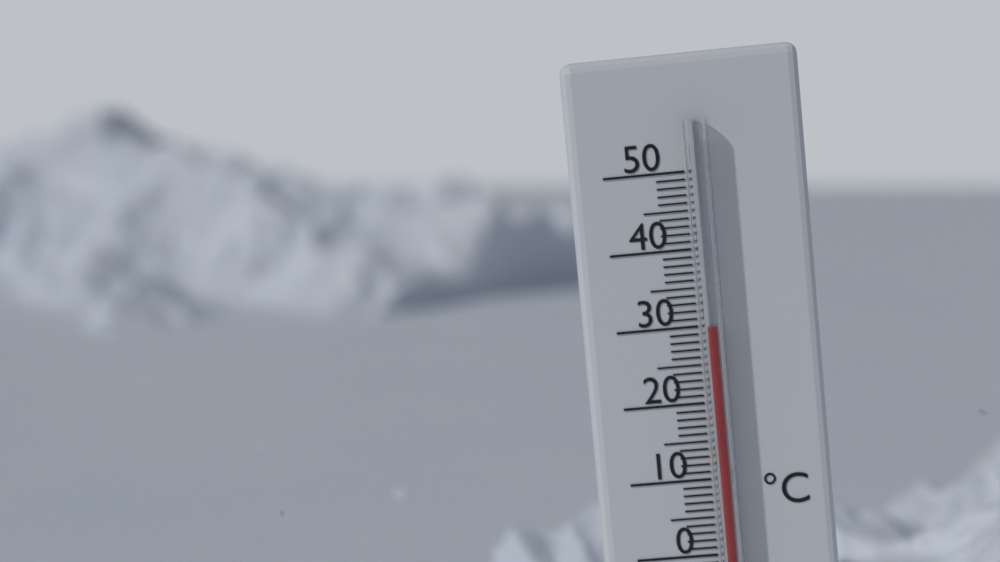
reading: 30 °C
